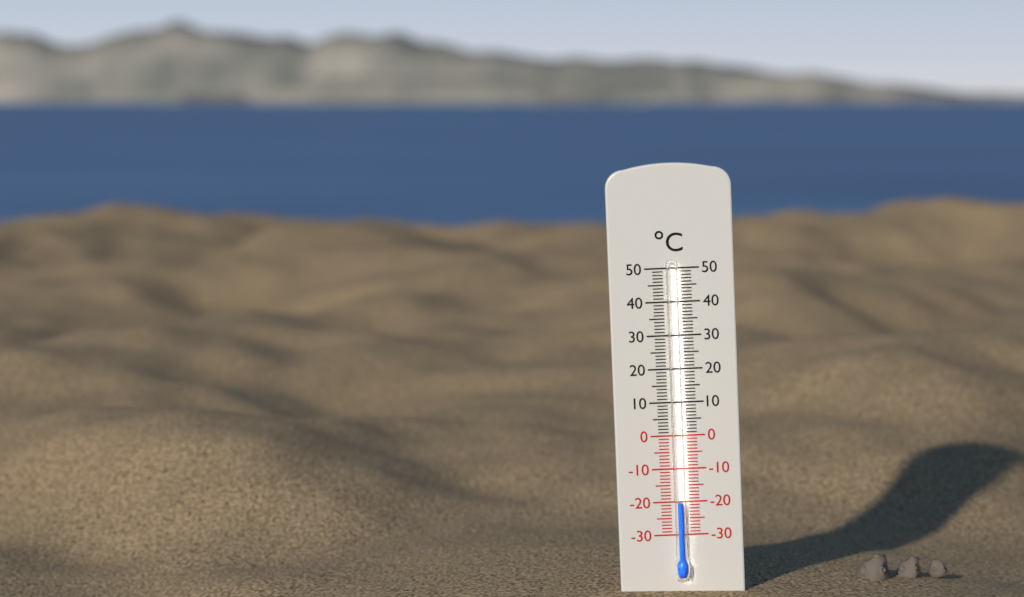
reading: -20 °C
